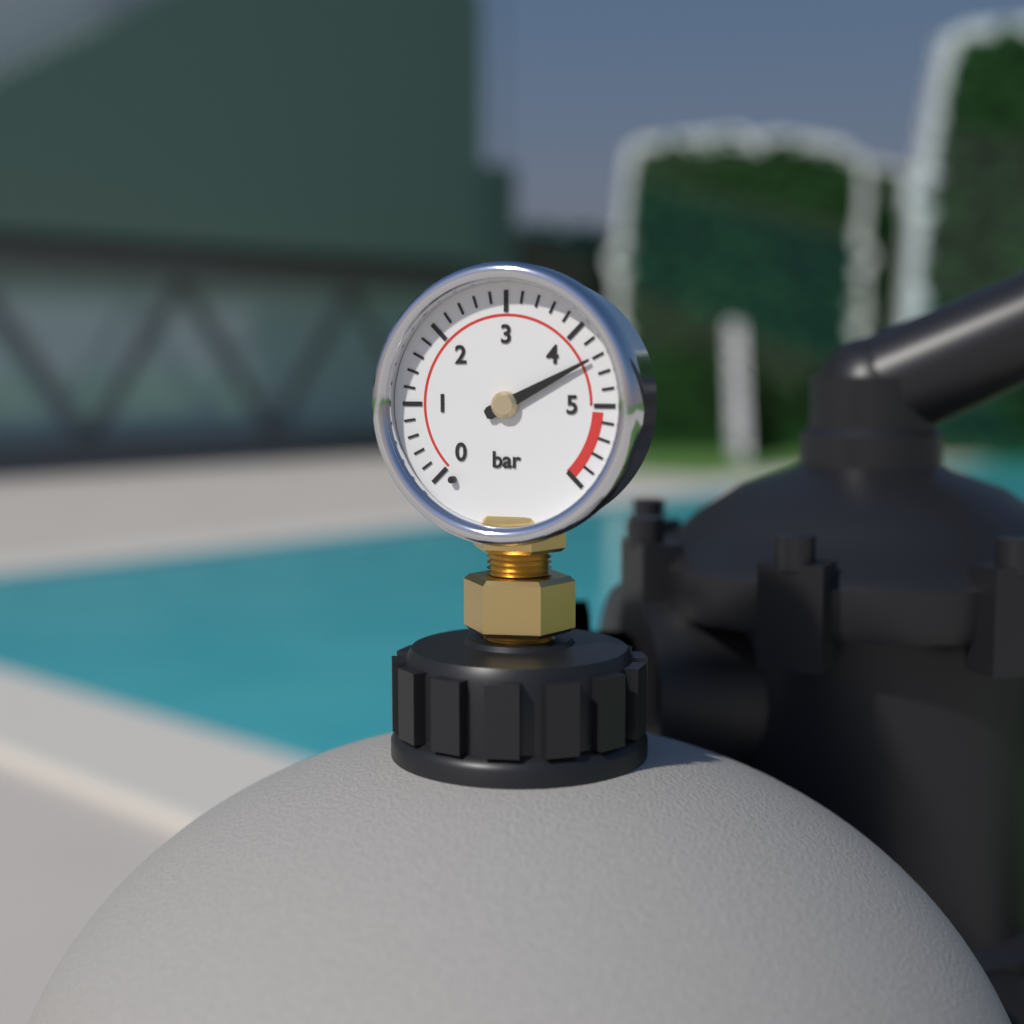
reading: 4.4 bar
